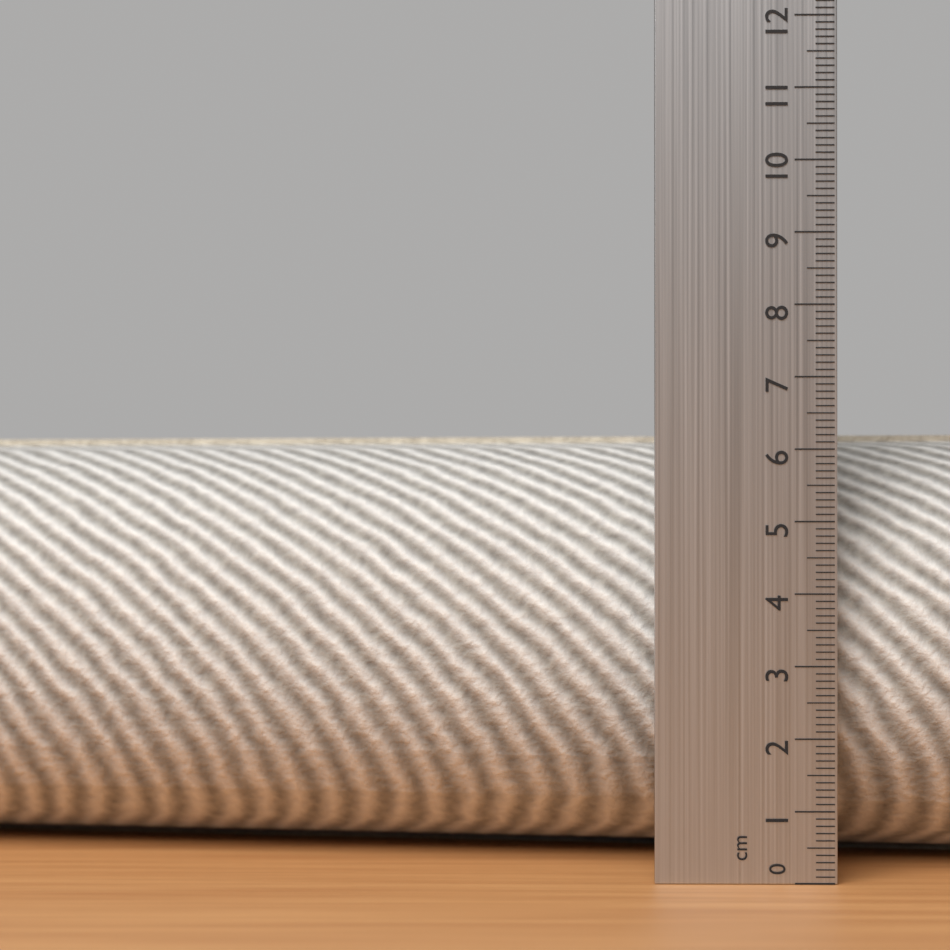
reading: 6.3 cm
